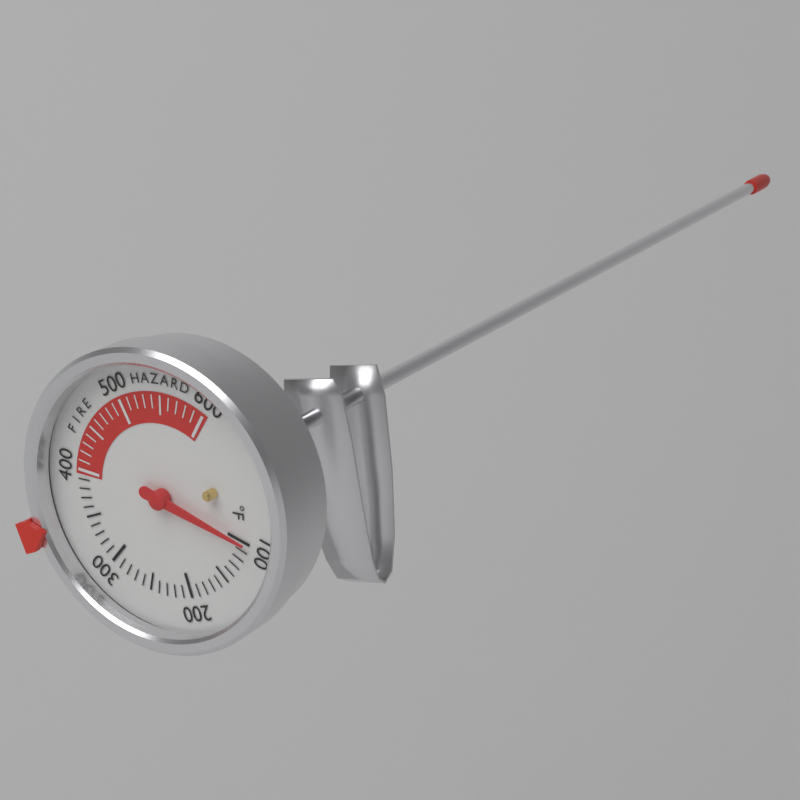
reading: 100 °F
